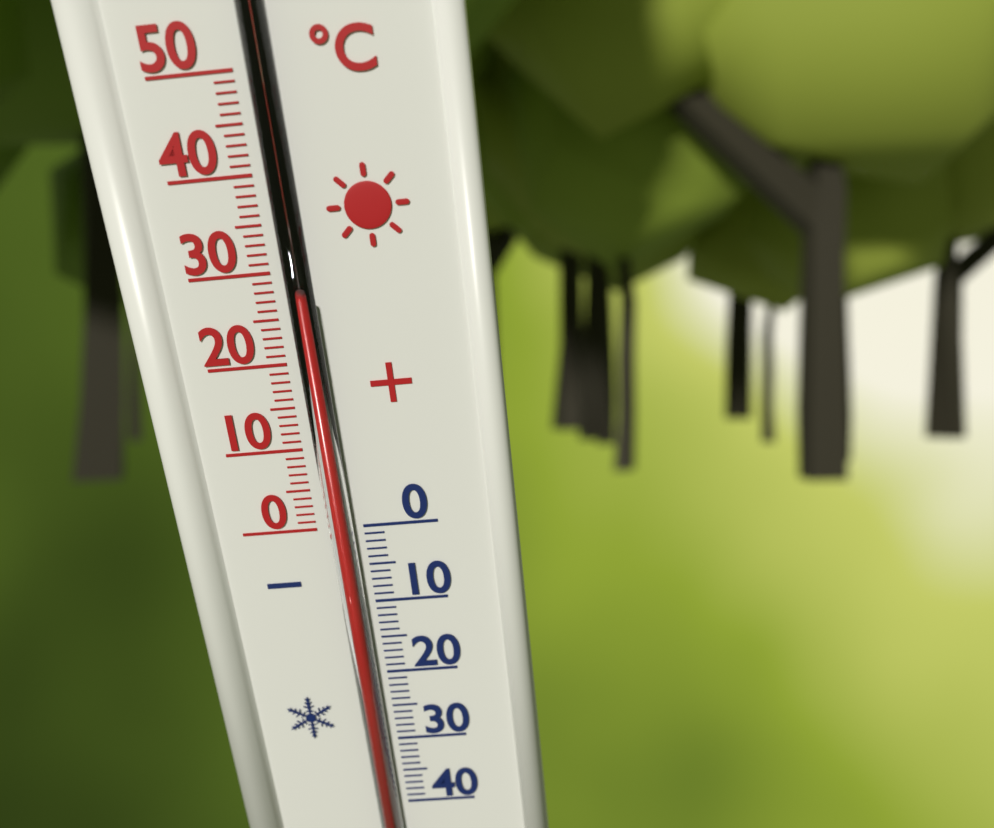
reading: 27 °C
